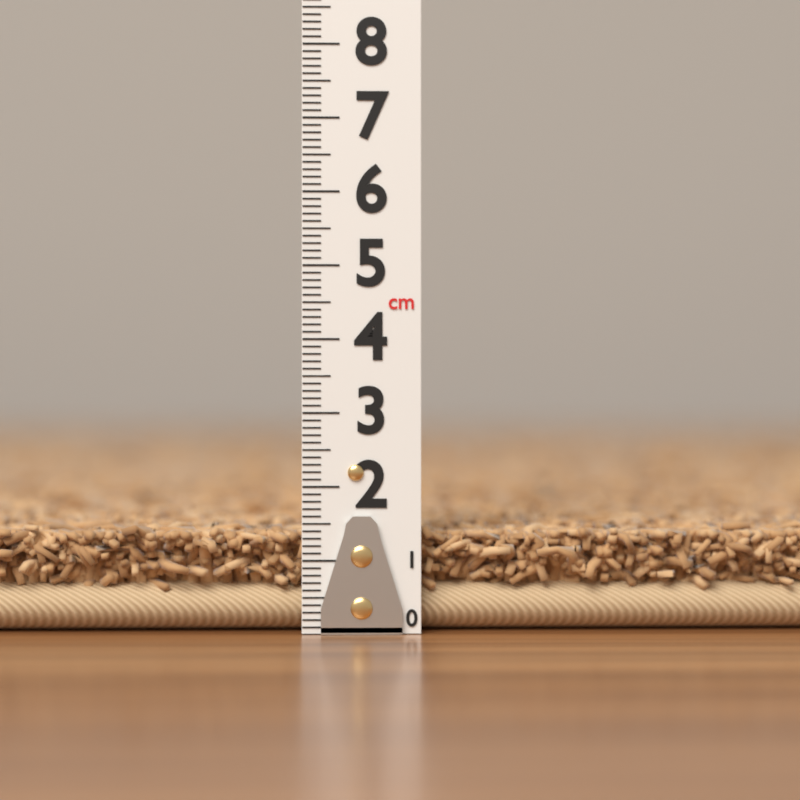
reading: 1.6 cm
